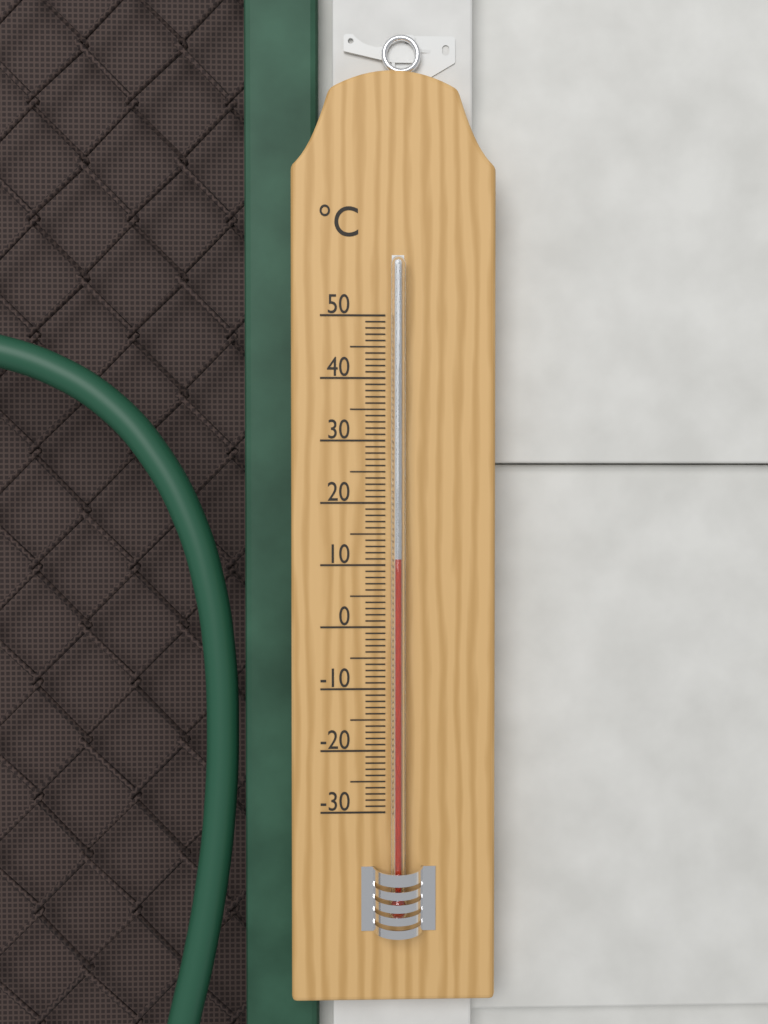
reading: 11 °C
